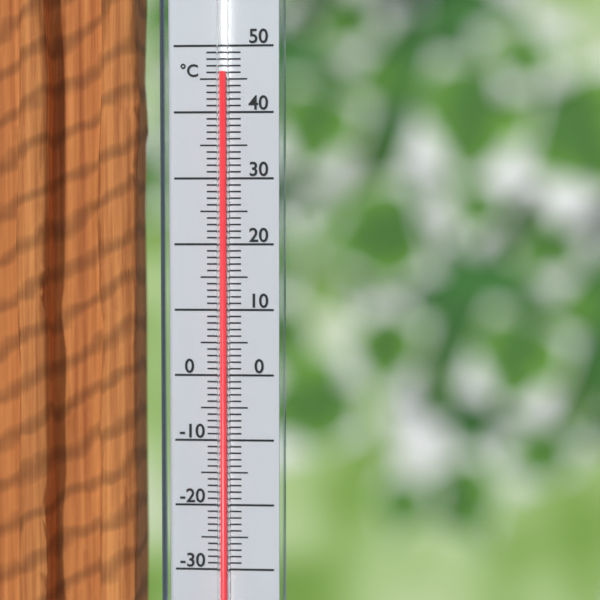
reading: 46 °C
